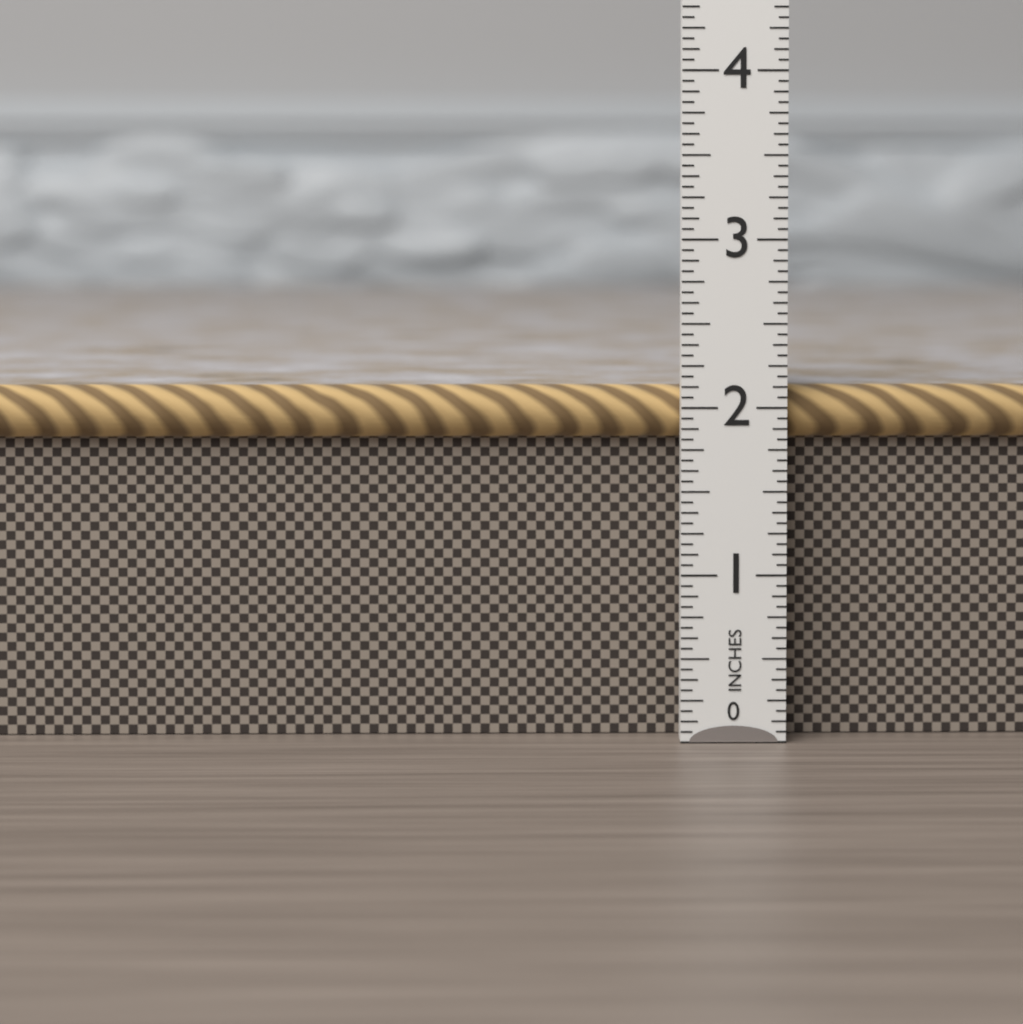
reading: 2.1250 in
